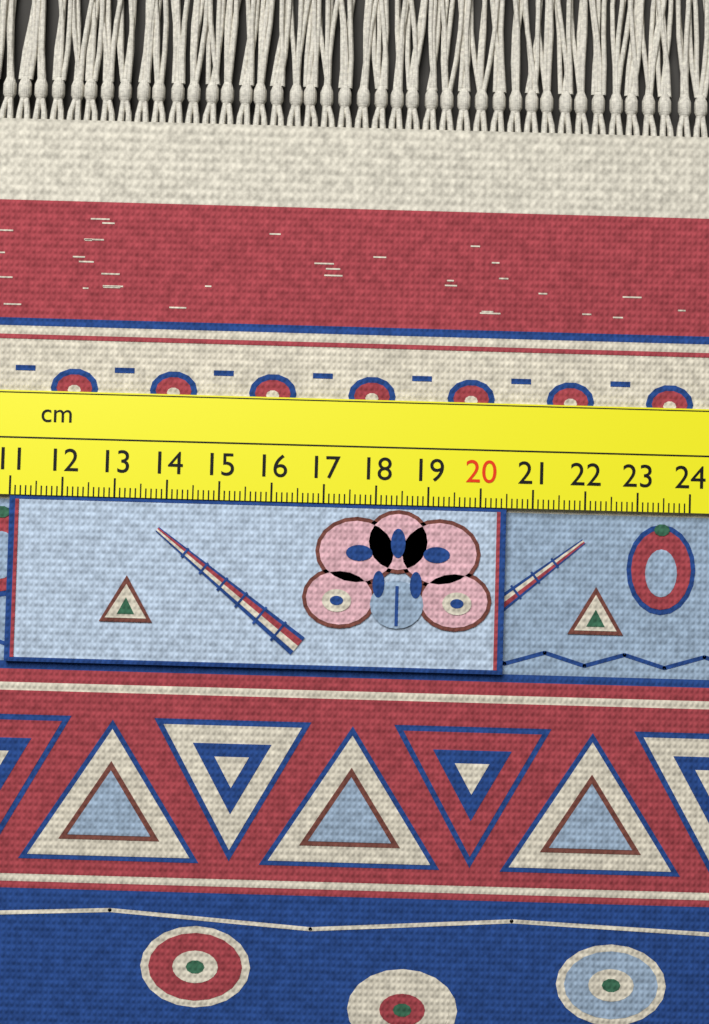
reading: 20.5 cm
